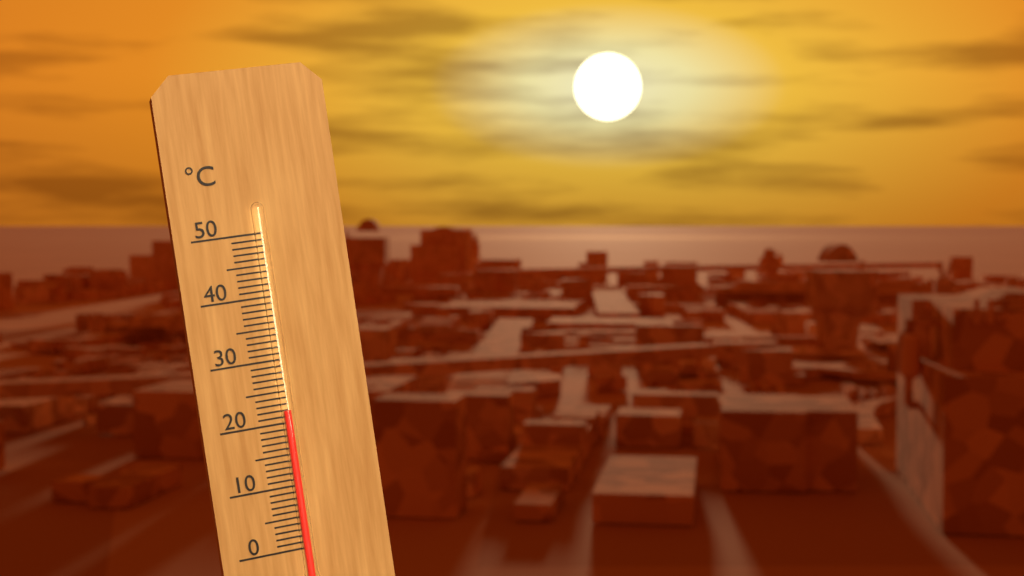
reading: 22 °C
